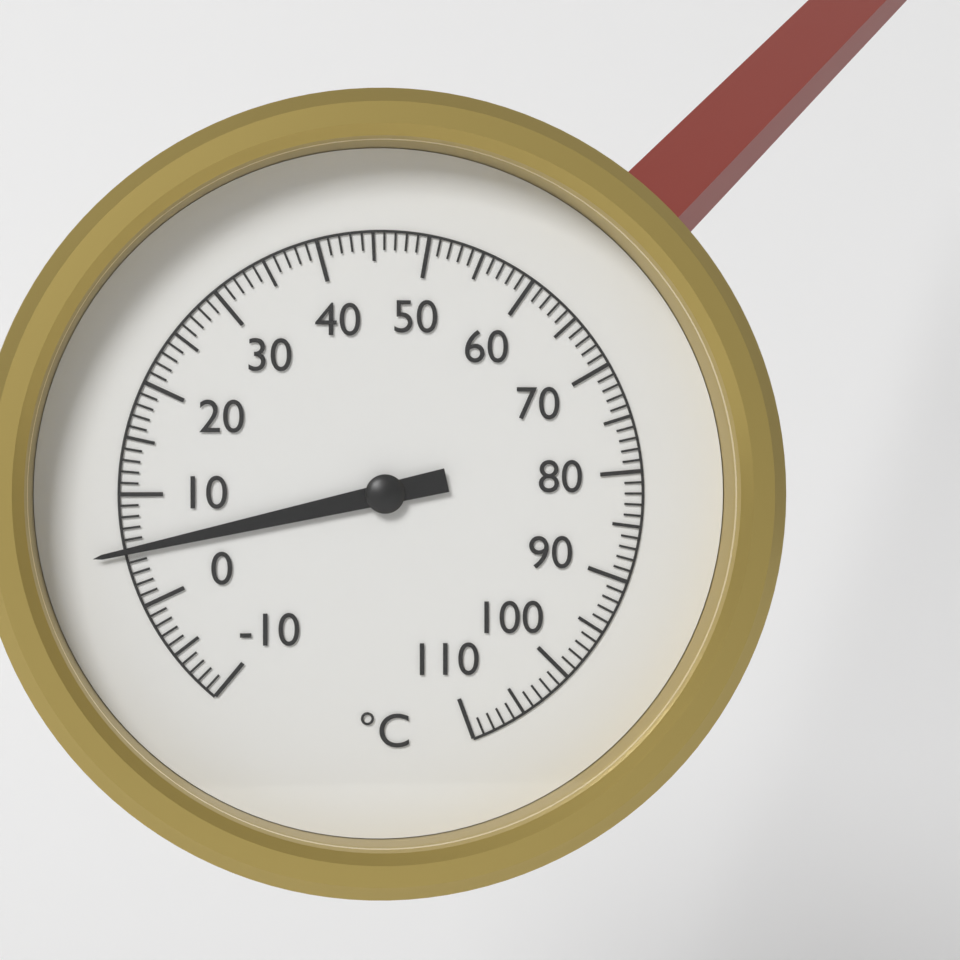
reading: 5 °C
